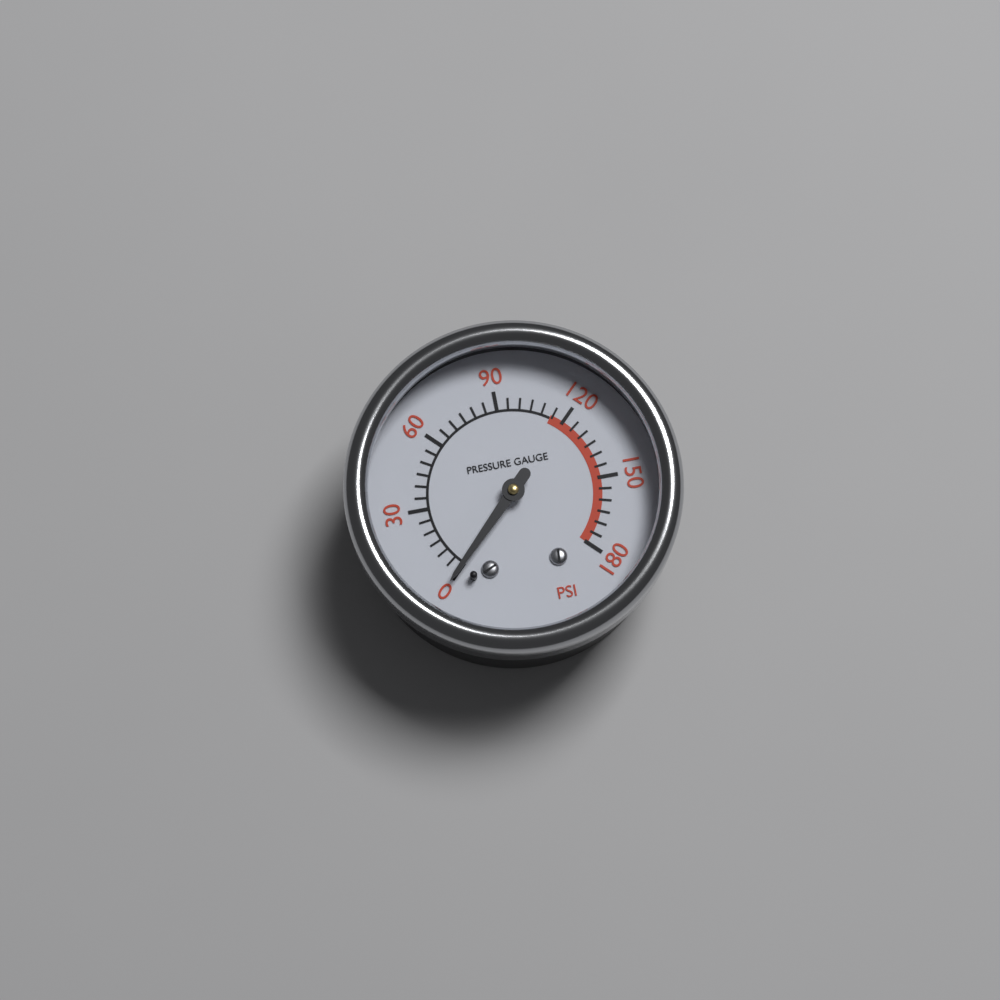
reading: 0 psi
